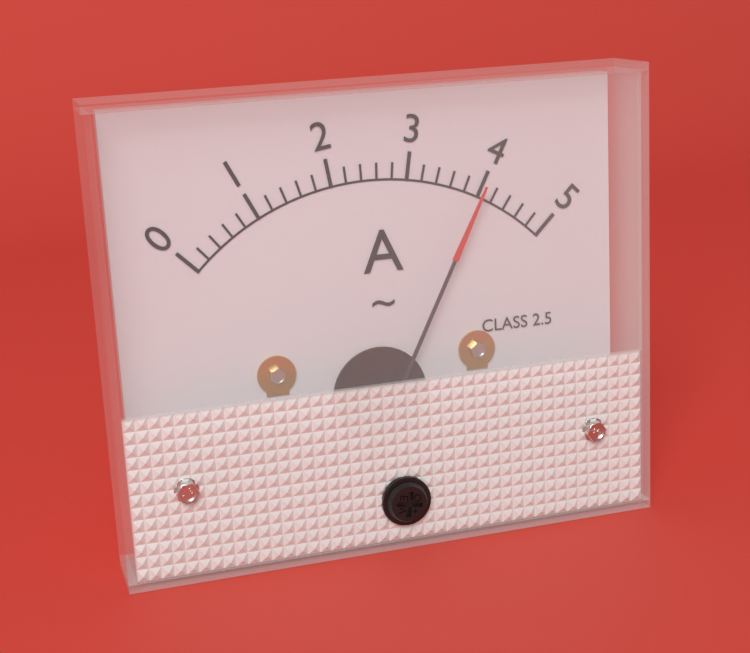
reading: 4.0 A
